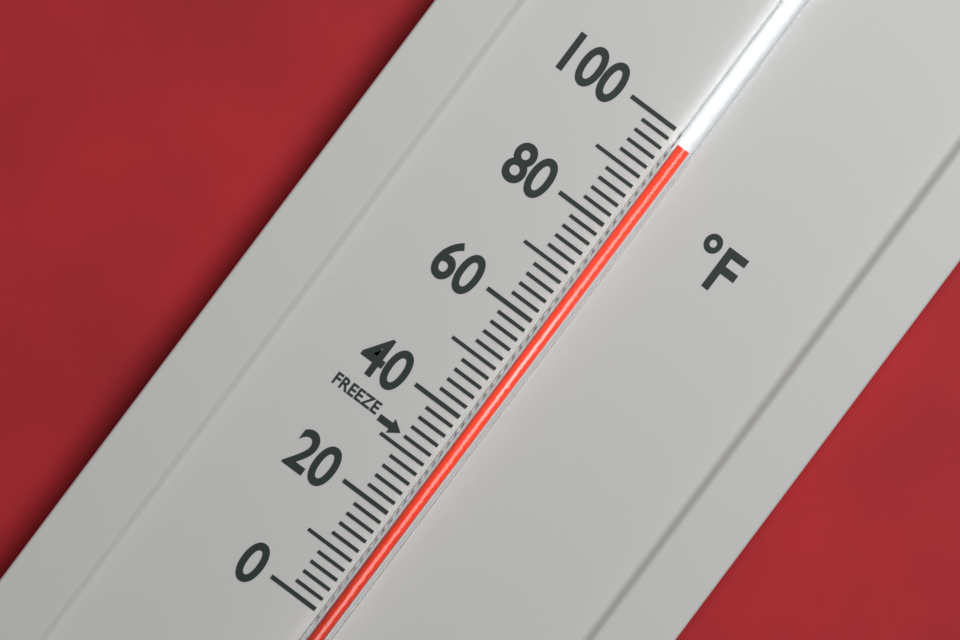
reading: 98 °F
